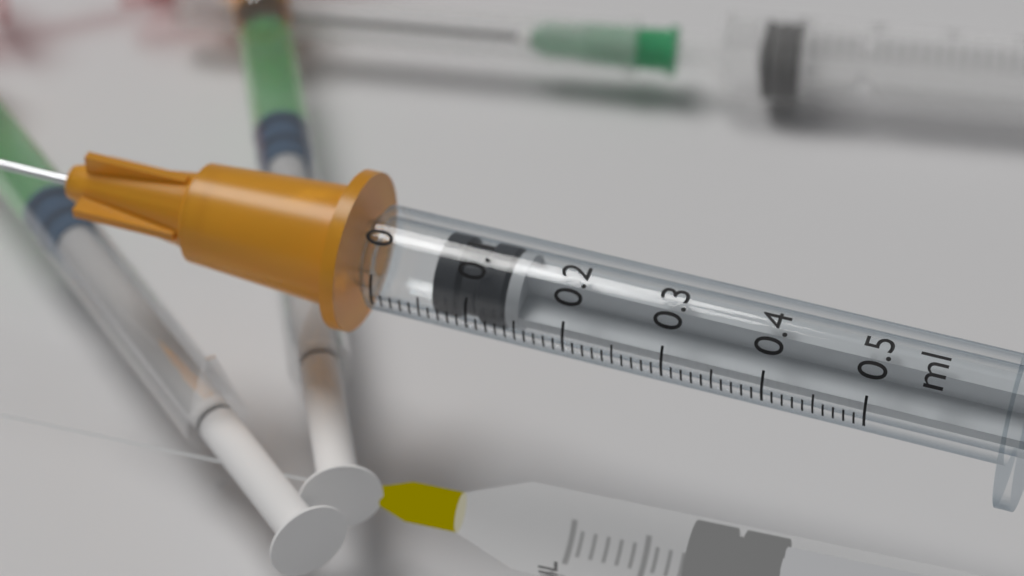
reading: 0.06 ml
